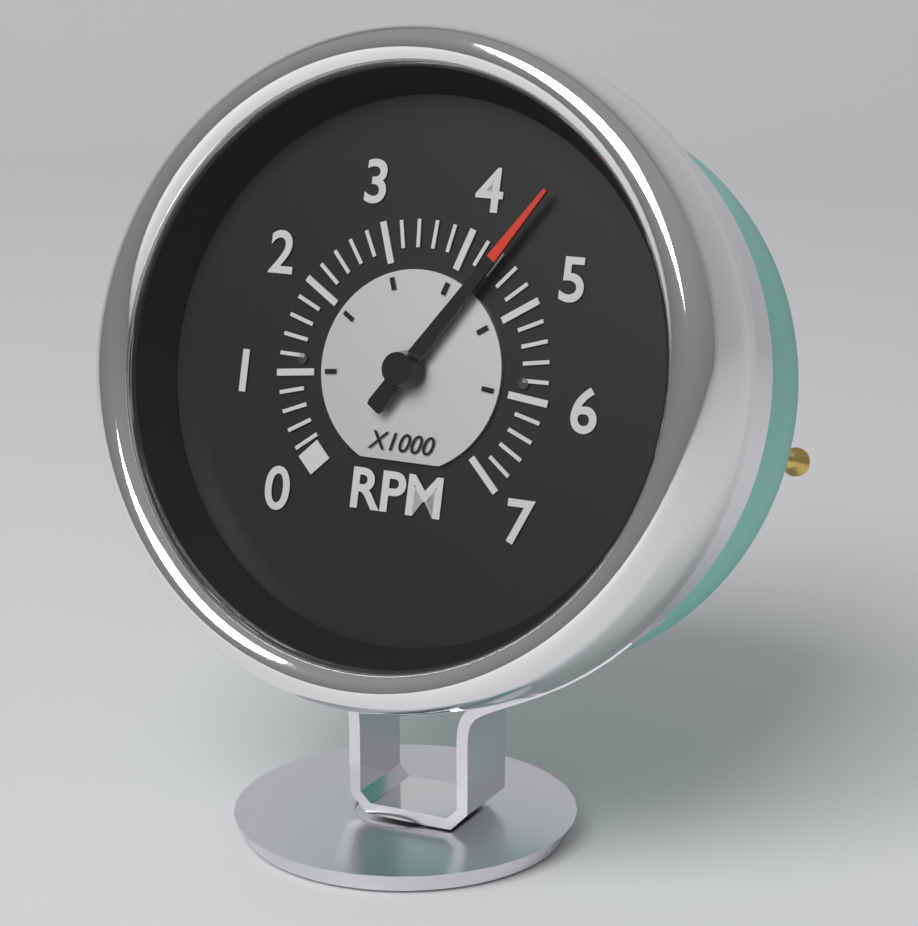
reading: 4400 RPM
